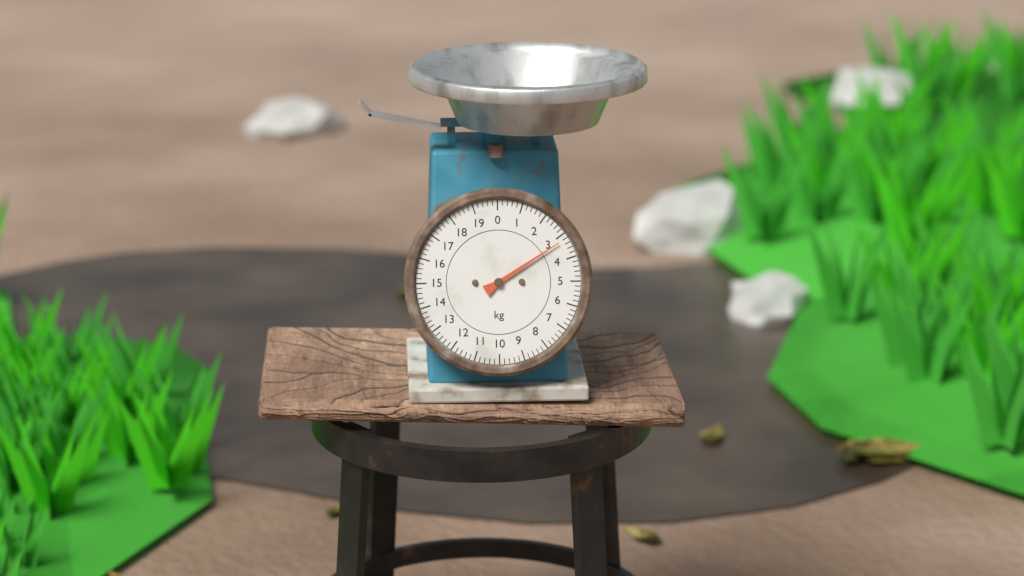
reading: 3.2 kg
